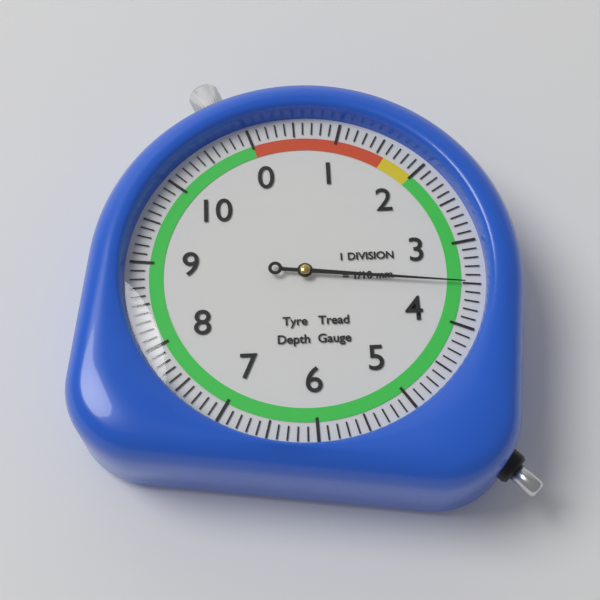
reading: 3.5 mm
